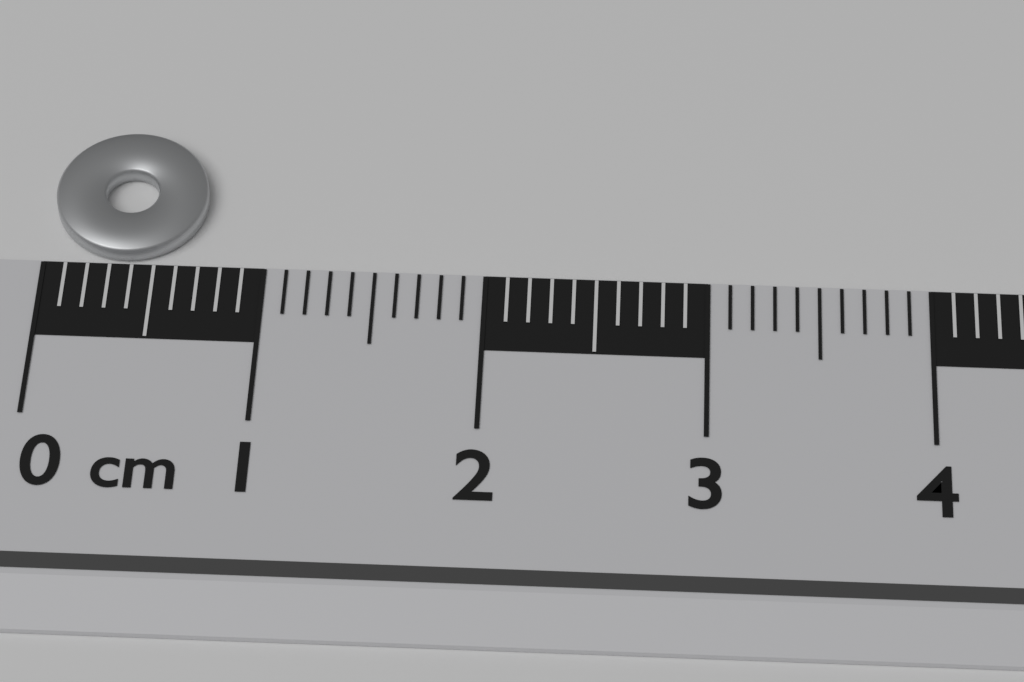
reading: 0.7 cm
